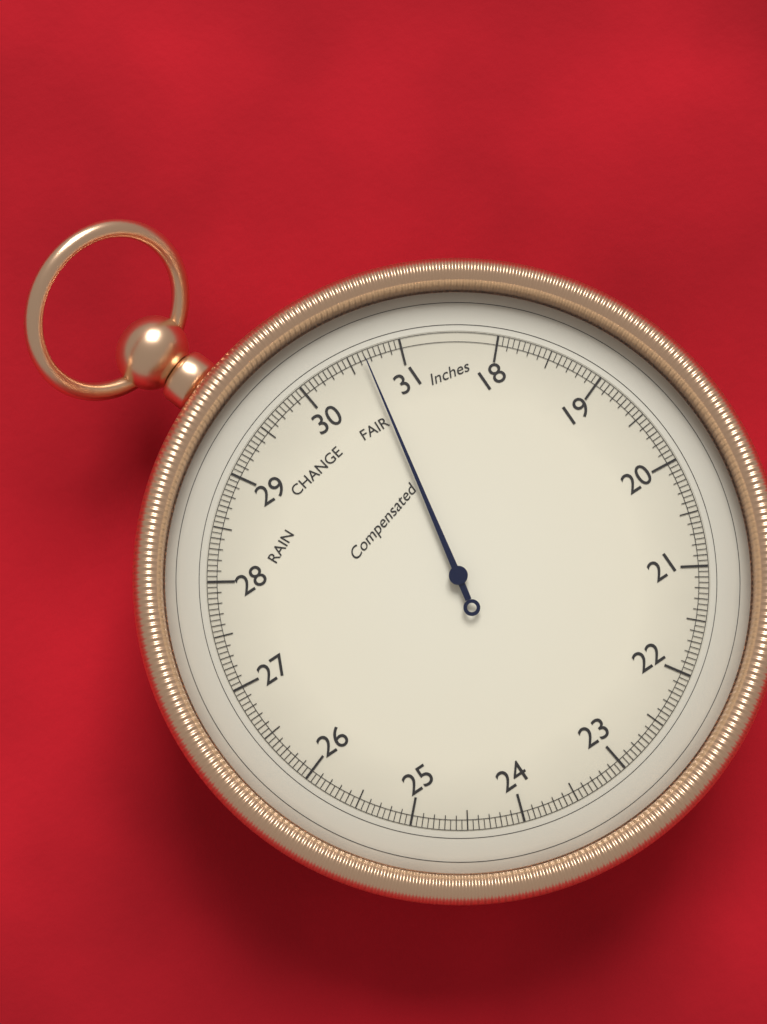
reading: 30.65 inHg
